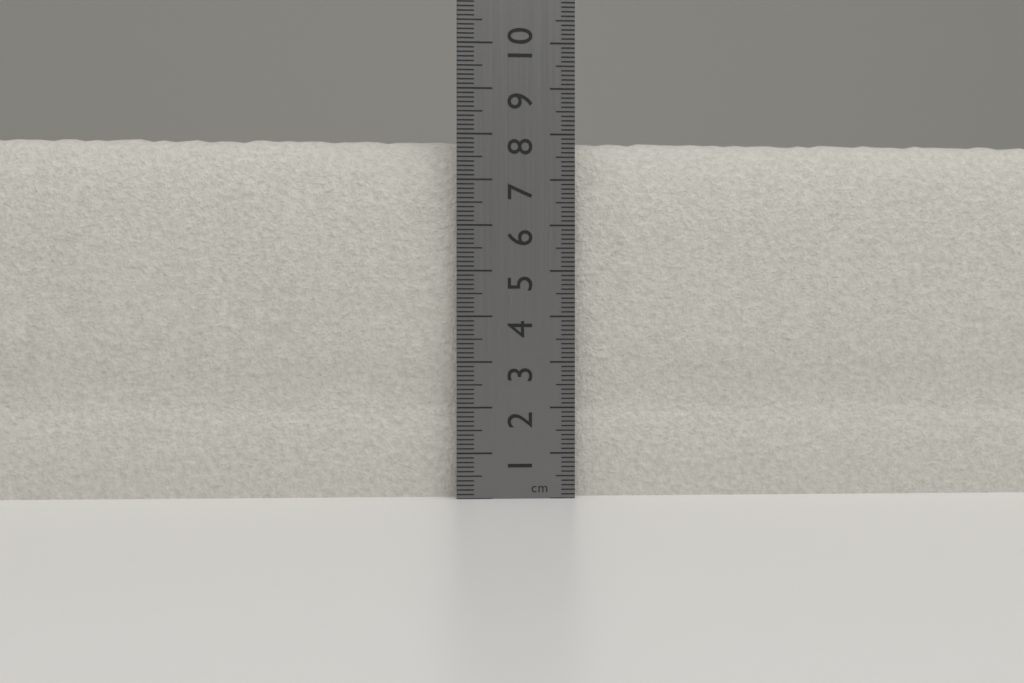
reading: 8.0 cm
